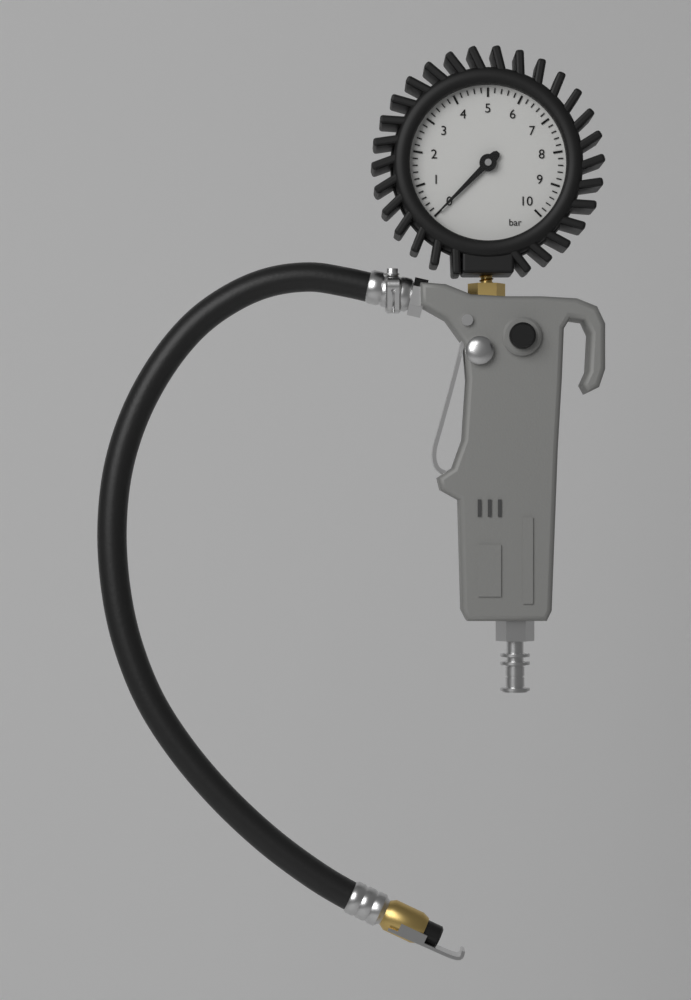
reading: 0.0 bar
